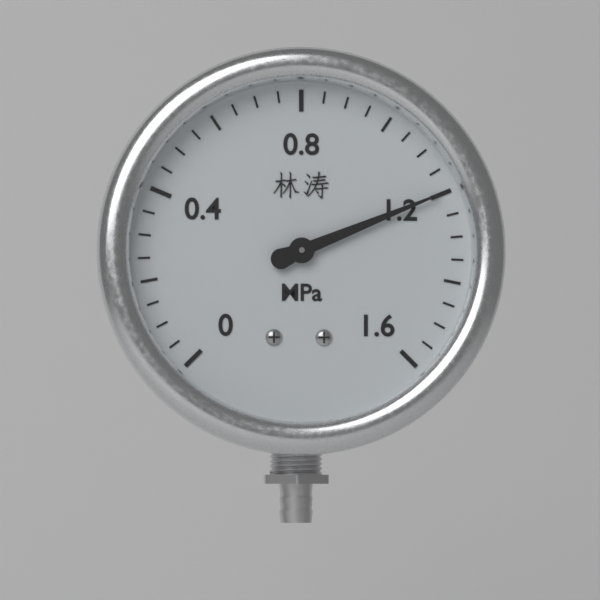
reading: 1.20 MPa
